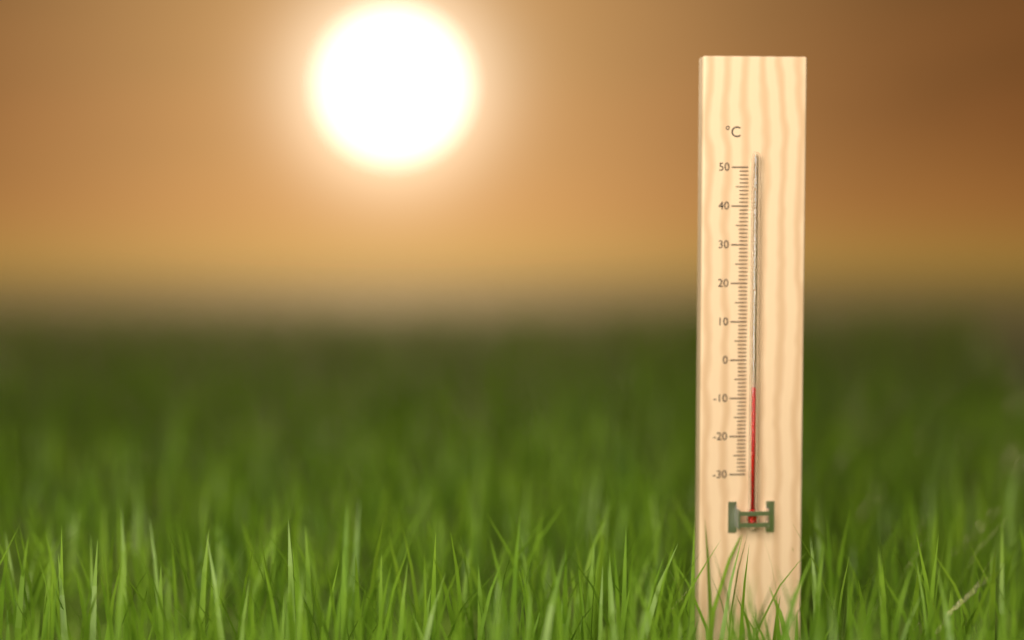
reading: -7 °C
